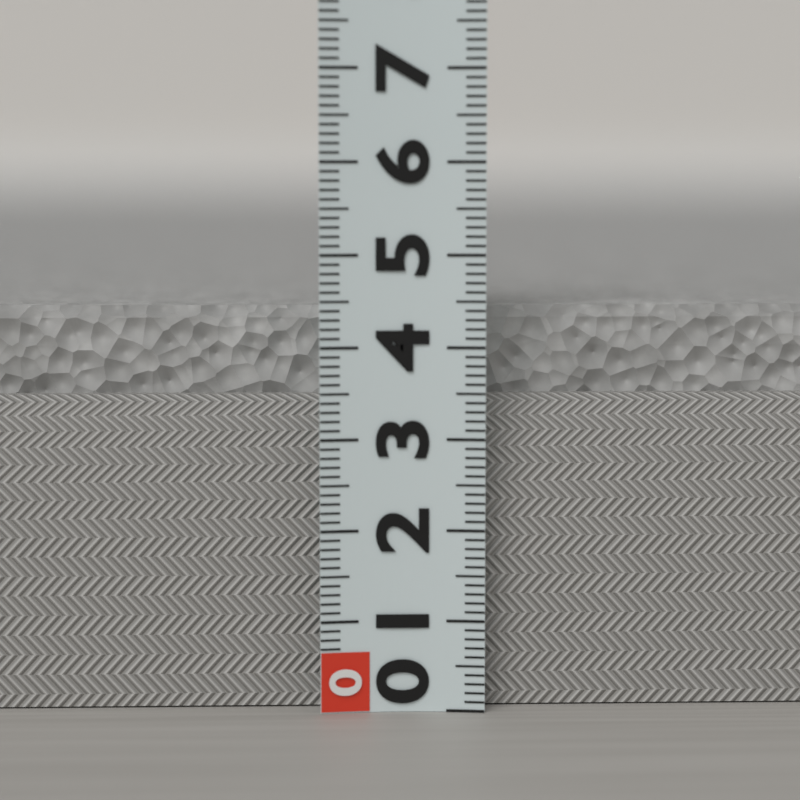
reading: 4.4 (no unit)
